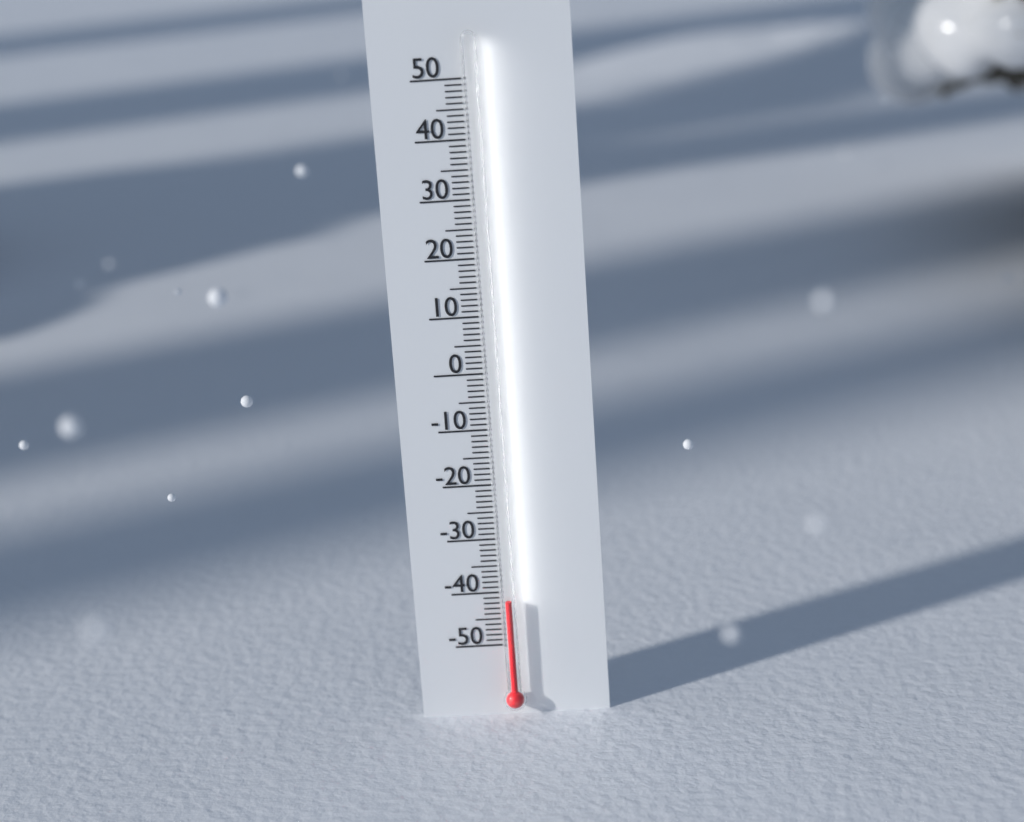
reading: -41 (no unit)
